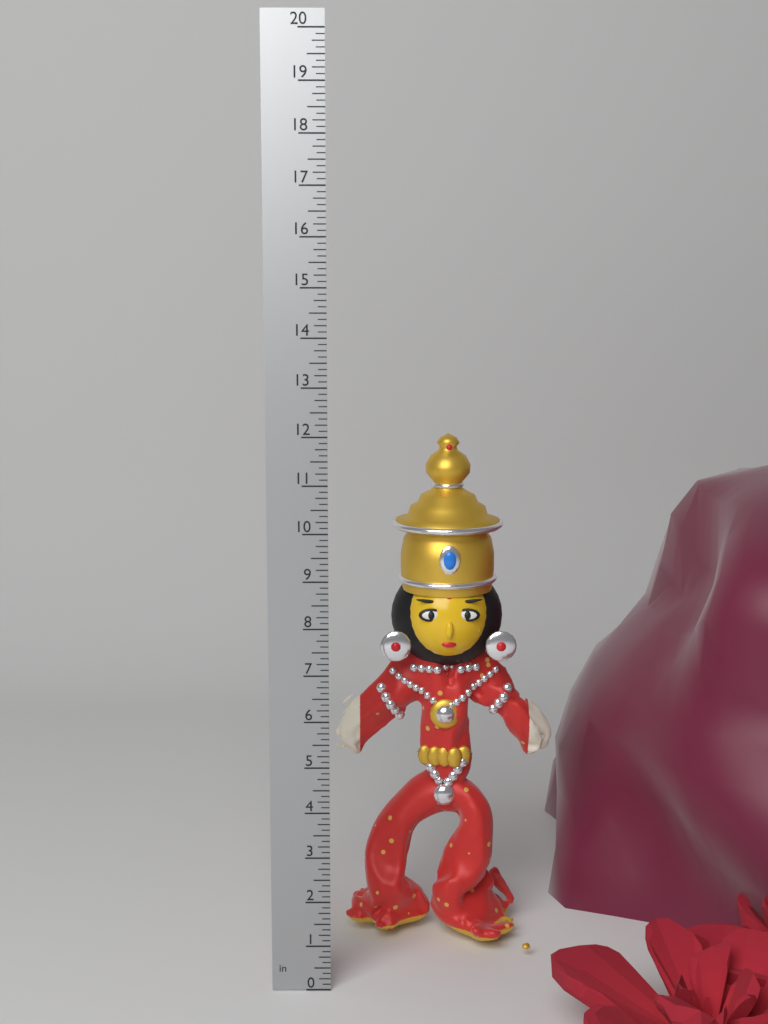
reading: 11.750 in
